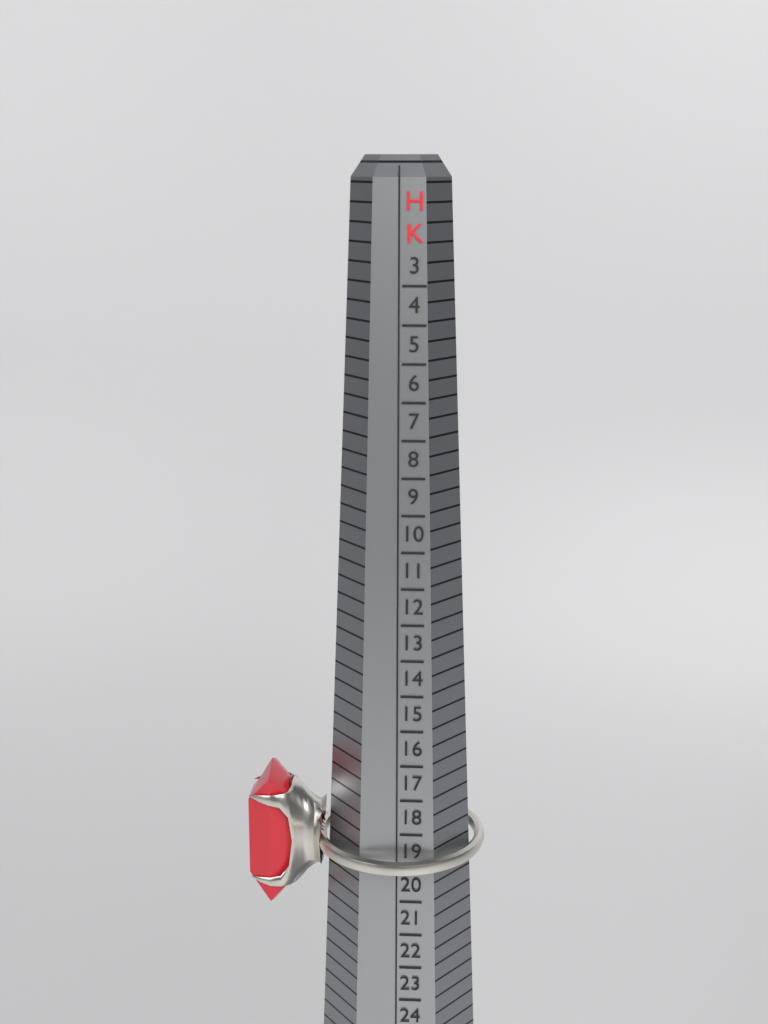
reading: 19 HK
